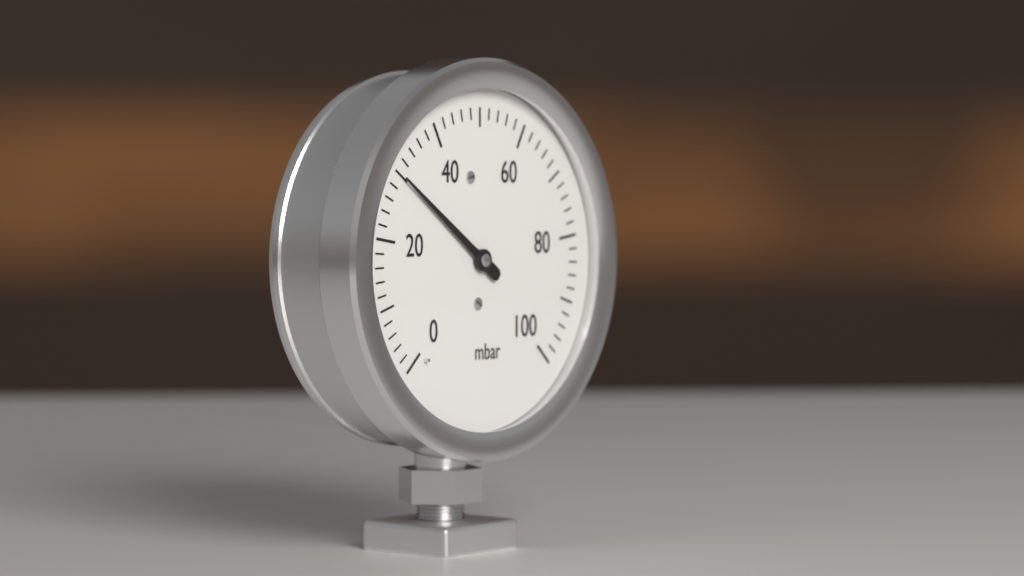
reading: 30 mbar
